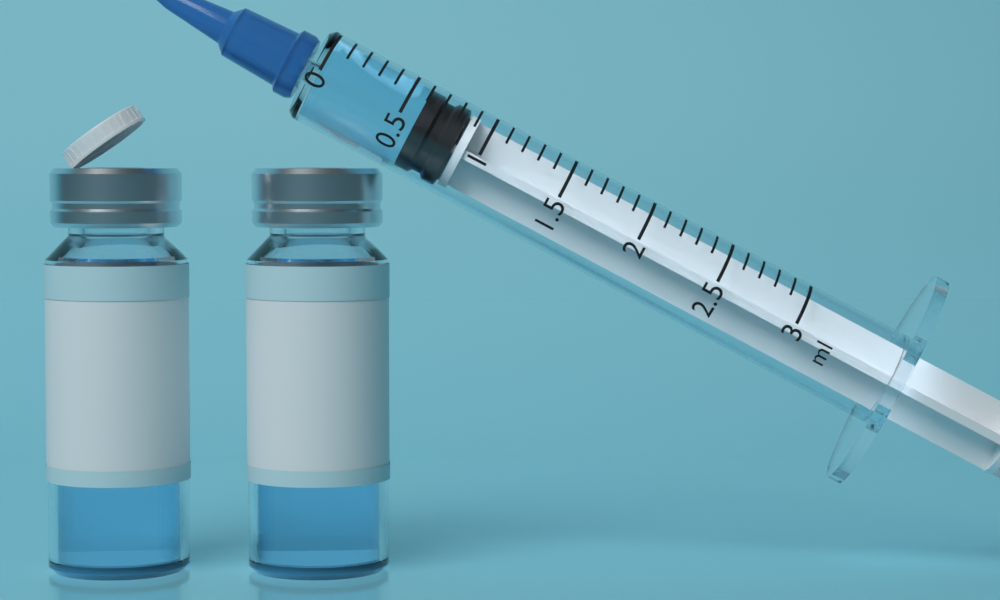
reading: 0.6 ml
